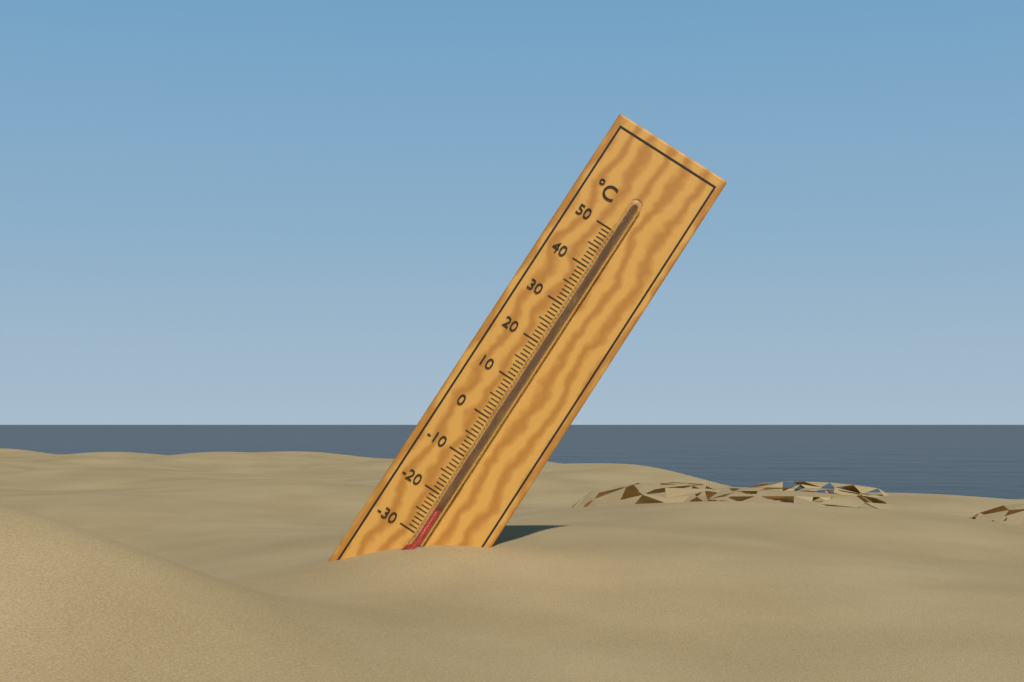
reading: -23 °C
